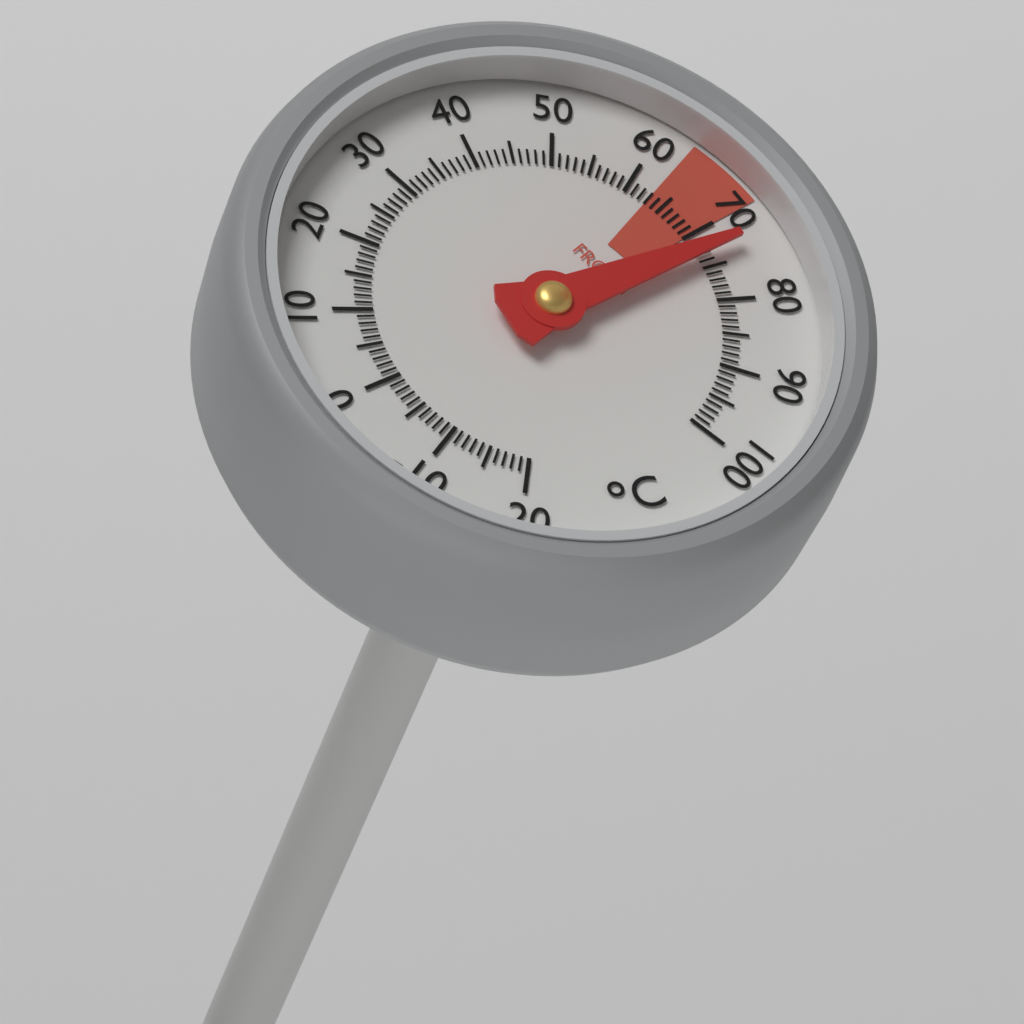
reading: 73 °C
